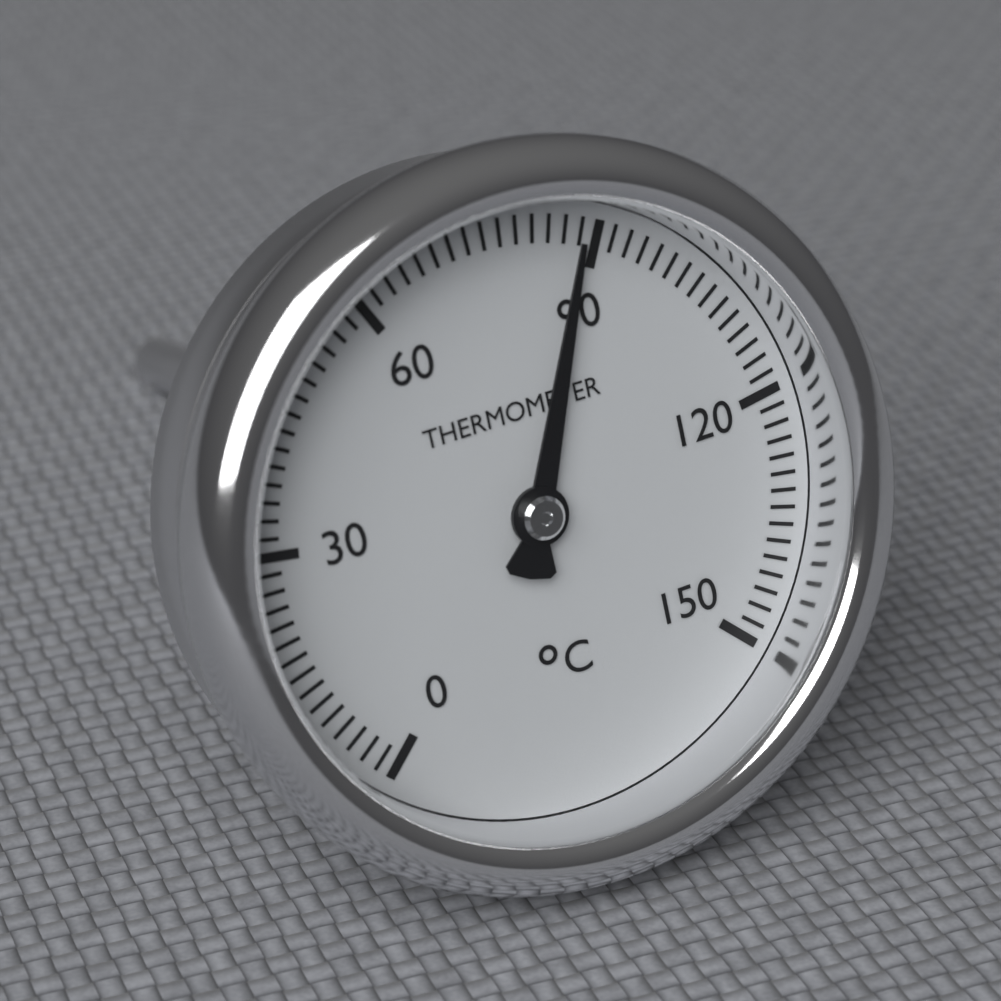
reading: 88 °C
